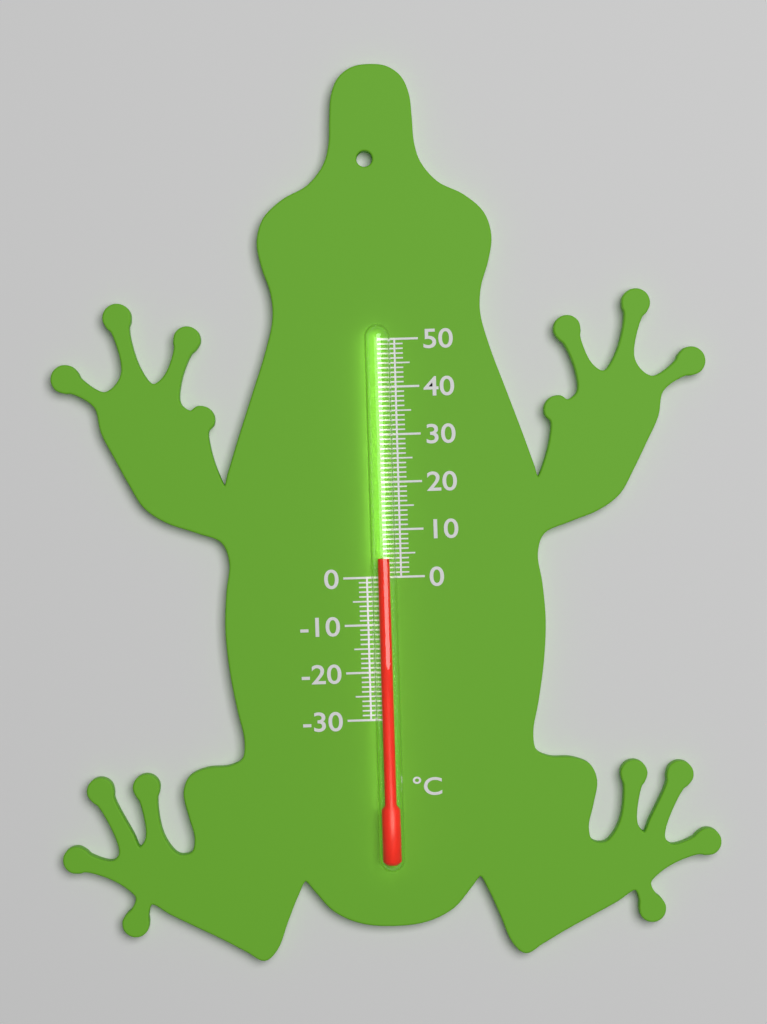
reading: 4 °C
